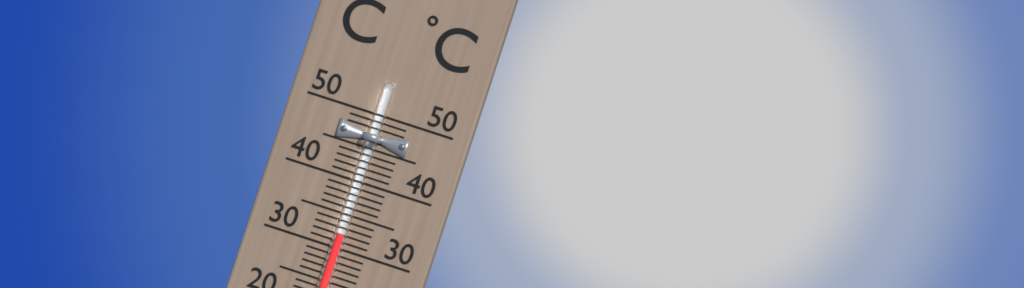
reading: 32 °C
